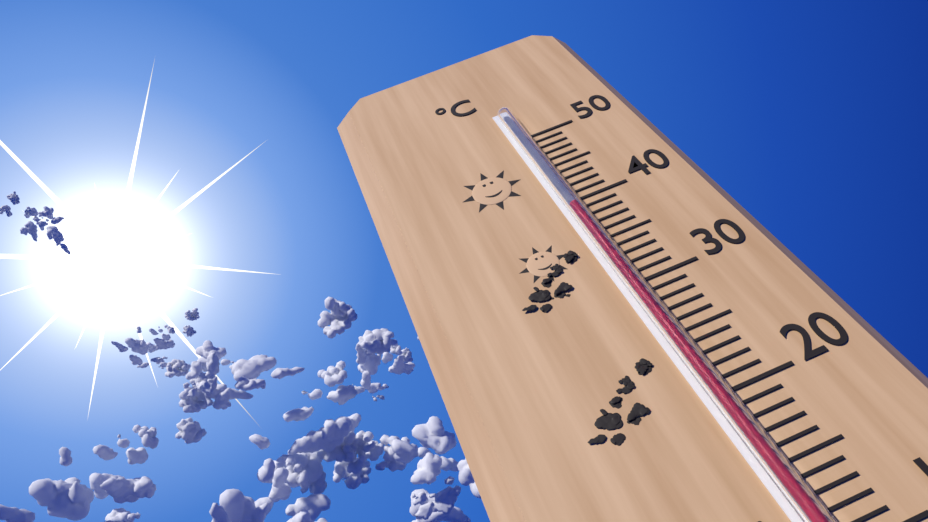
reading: 39 °C
